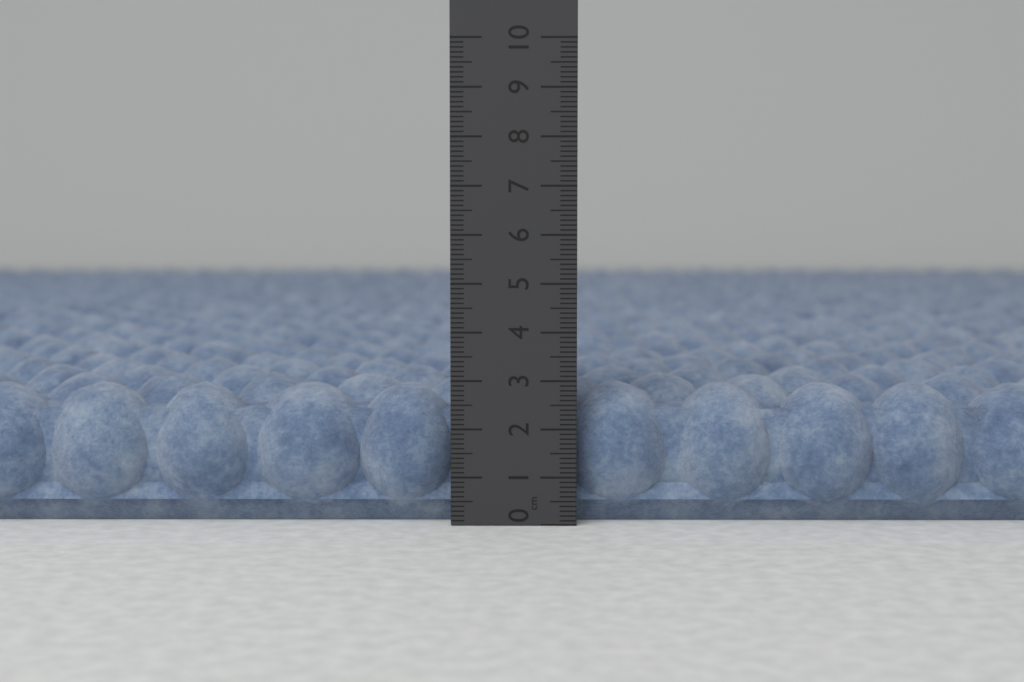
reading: 2.9 cm
